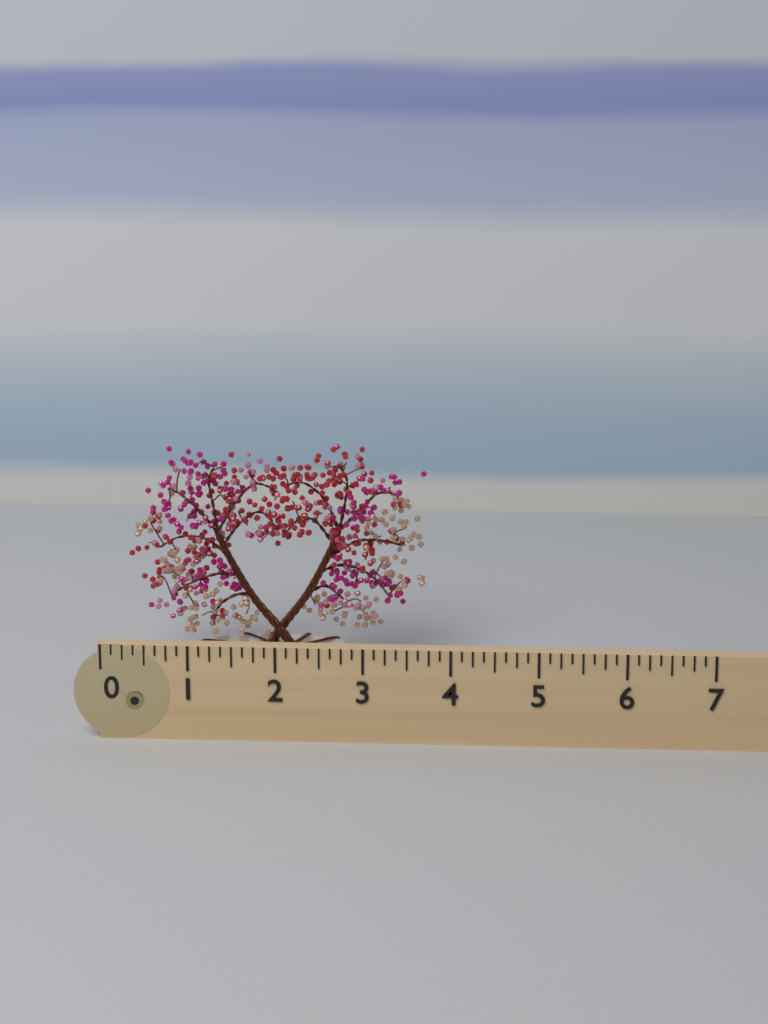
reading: 3.625 (no unit)
